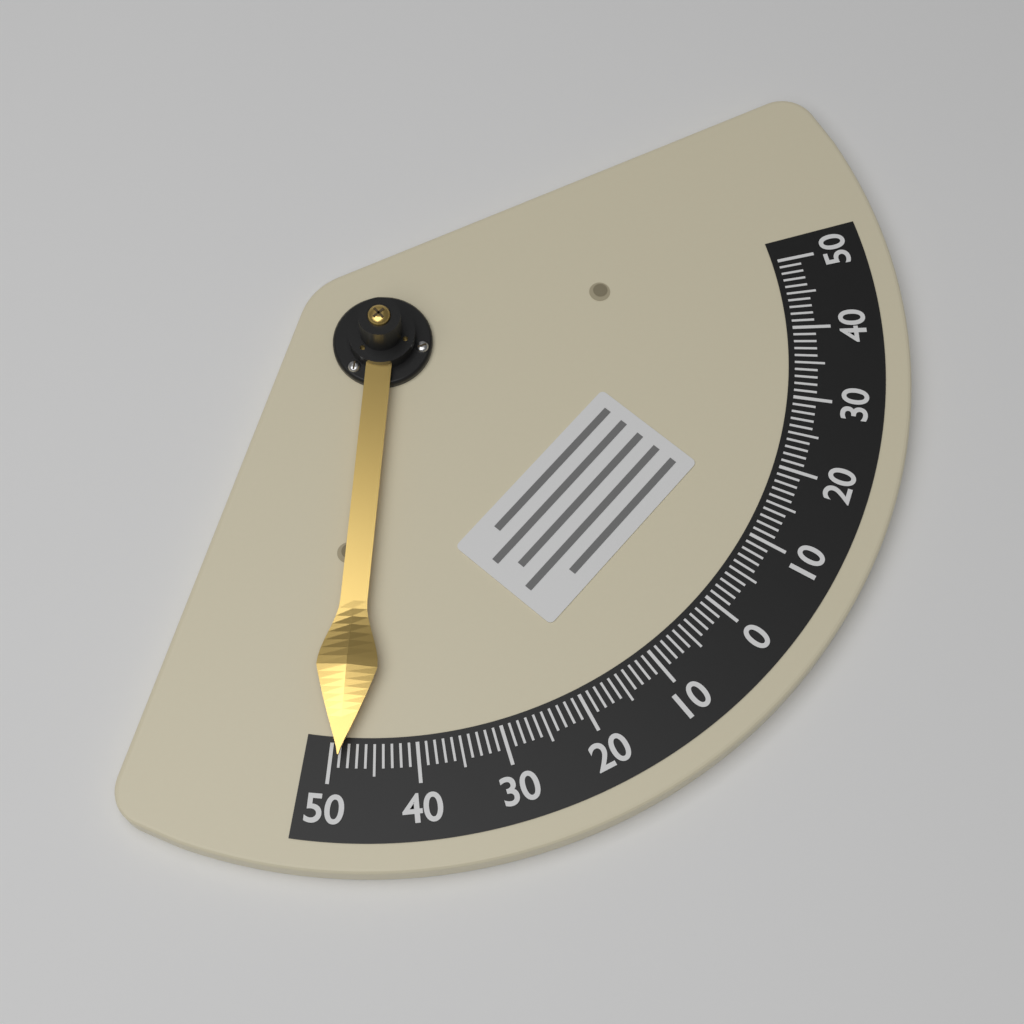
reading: -49 (no unit)
